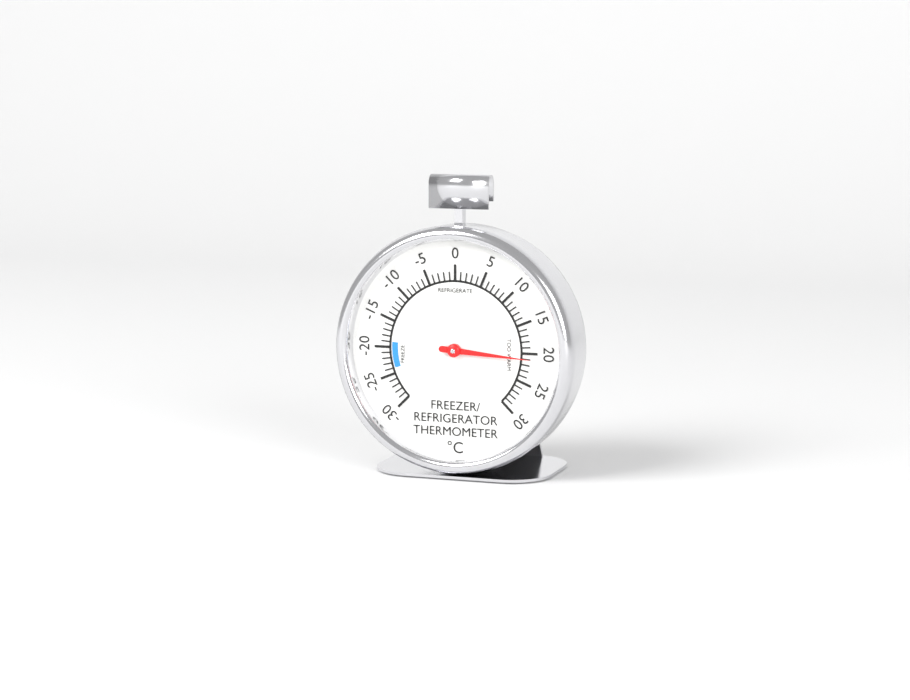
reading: 21 °C
